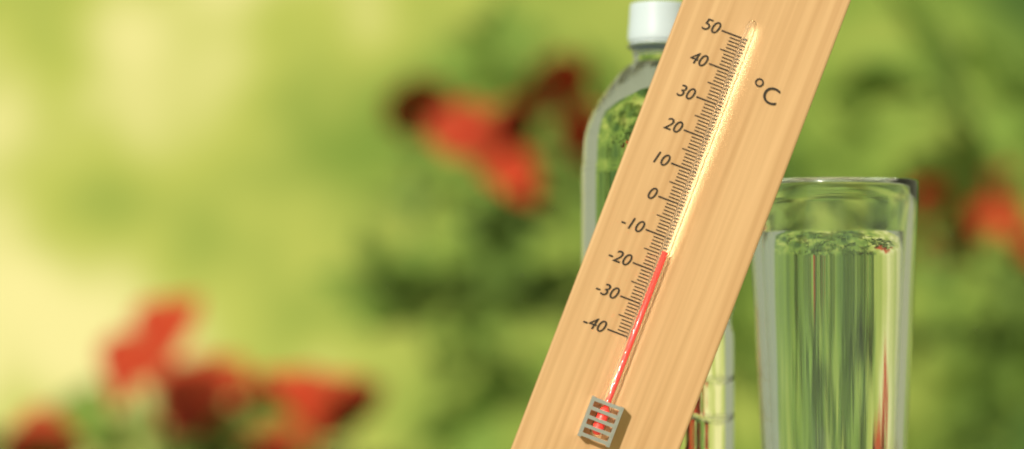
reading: -14 °C
